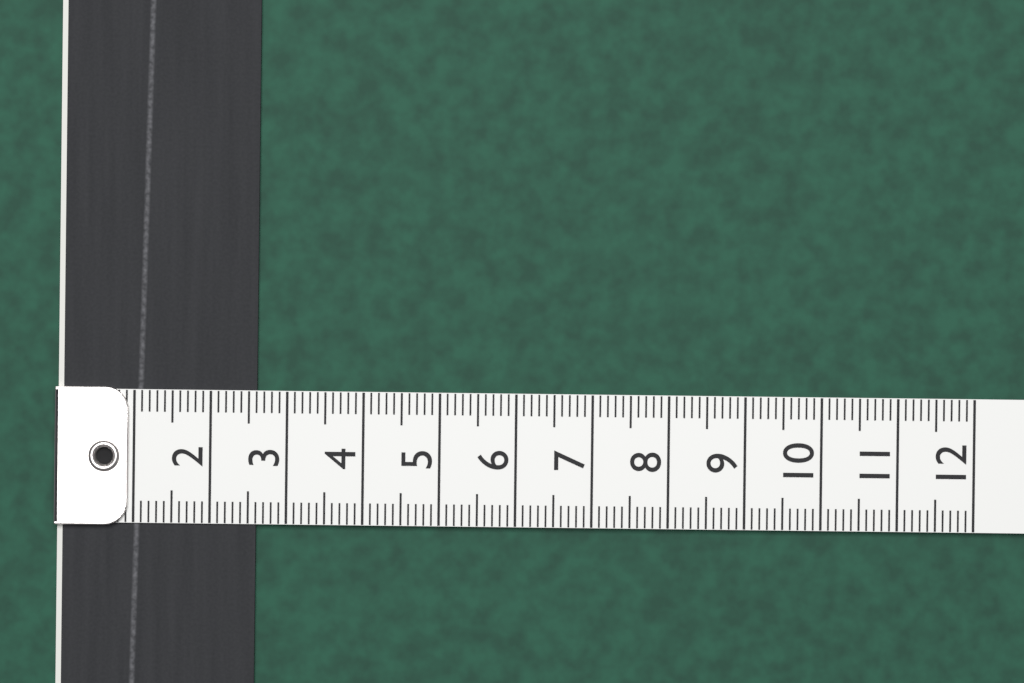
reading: 2.6 (no unit)
